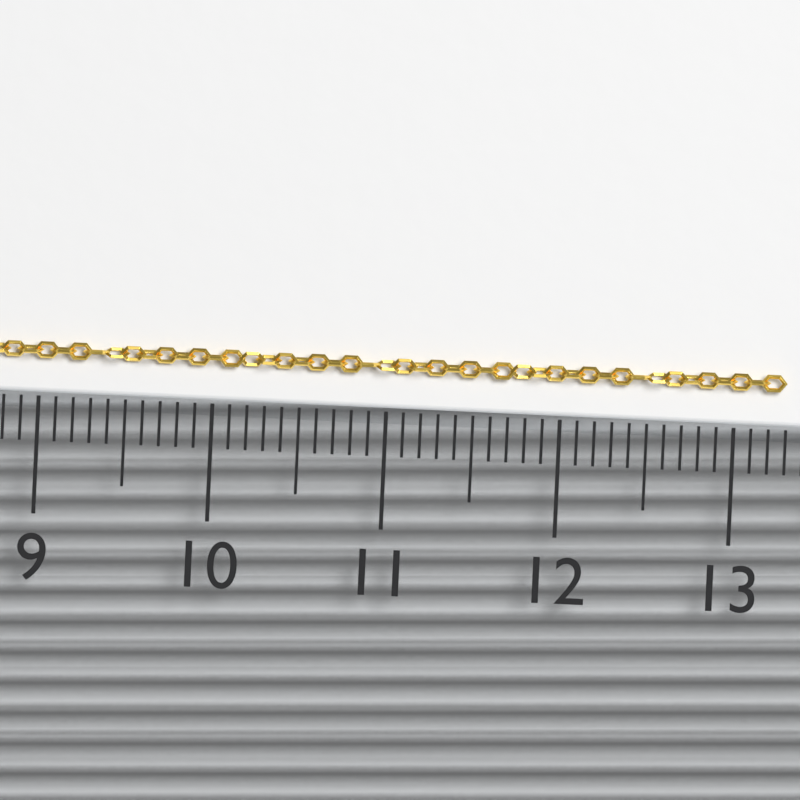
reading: 13.3 (no unit)
